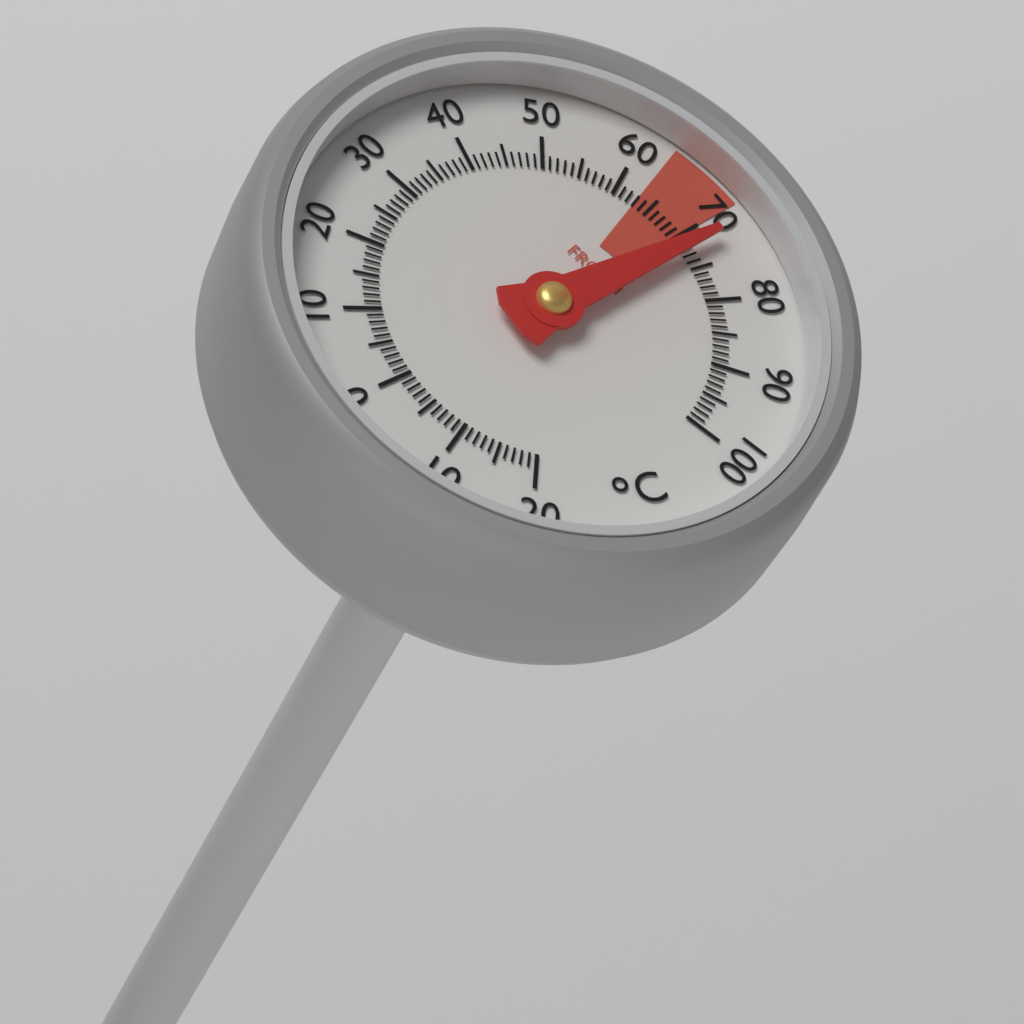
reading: 72 °C
